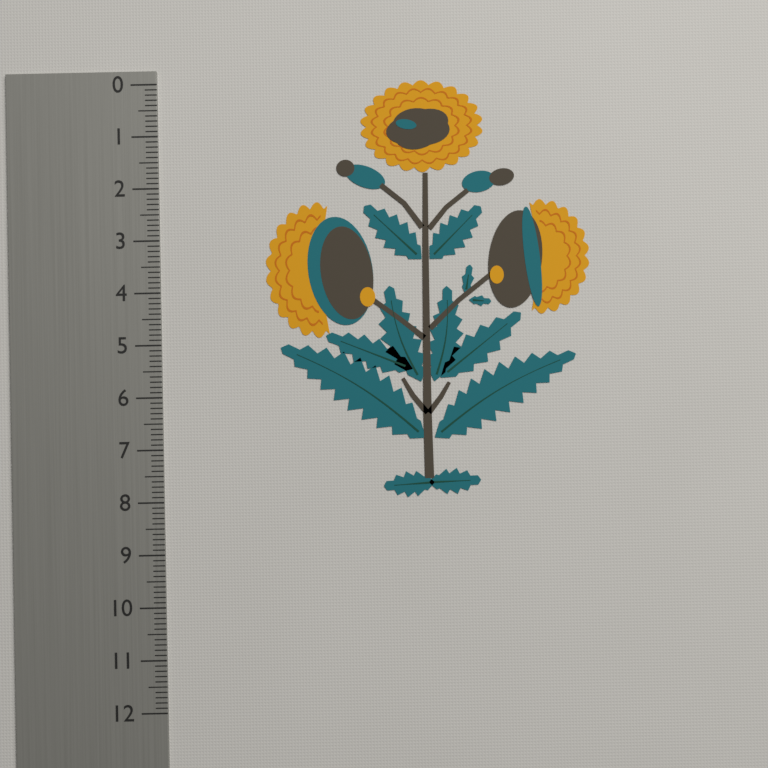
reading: 8.0 (no unit)
